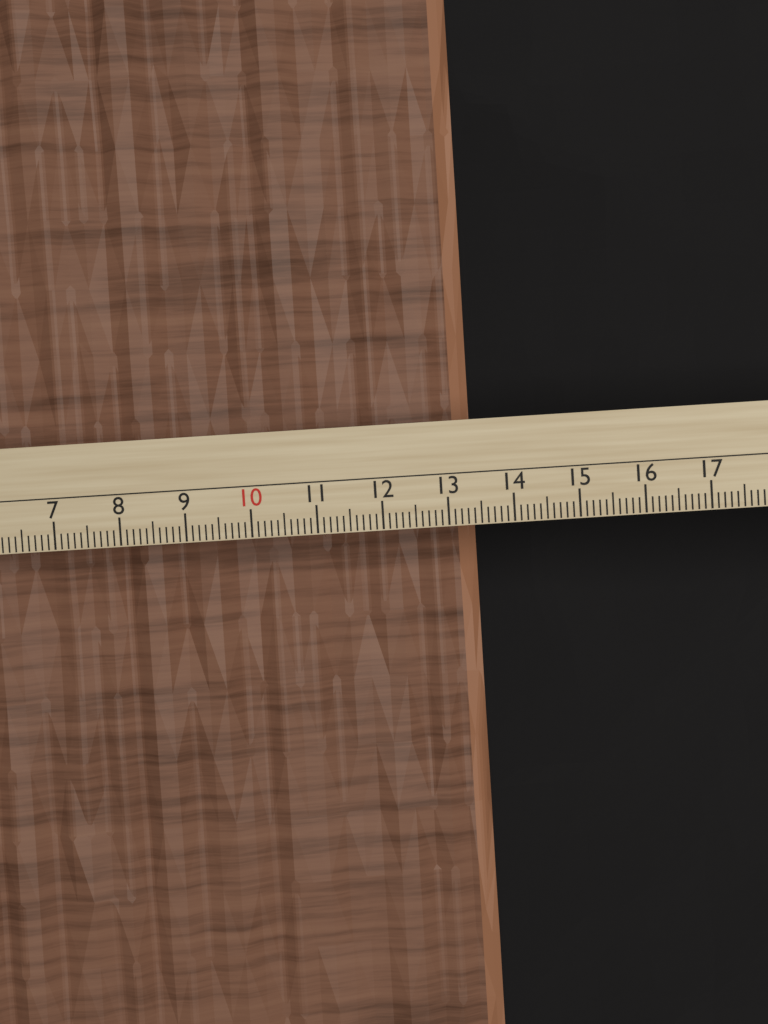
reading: 13.5 cm
